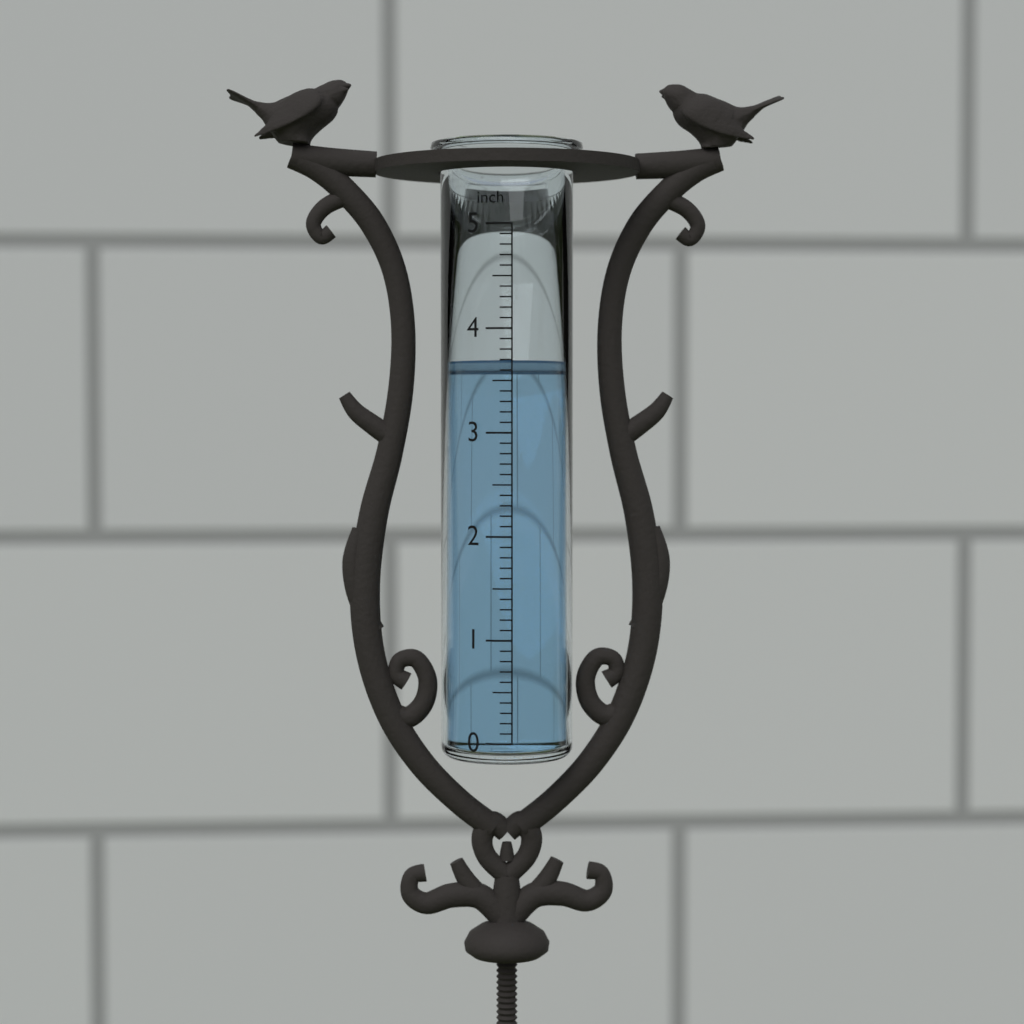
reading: 3.7 inch
